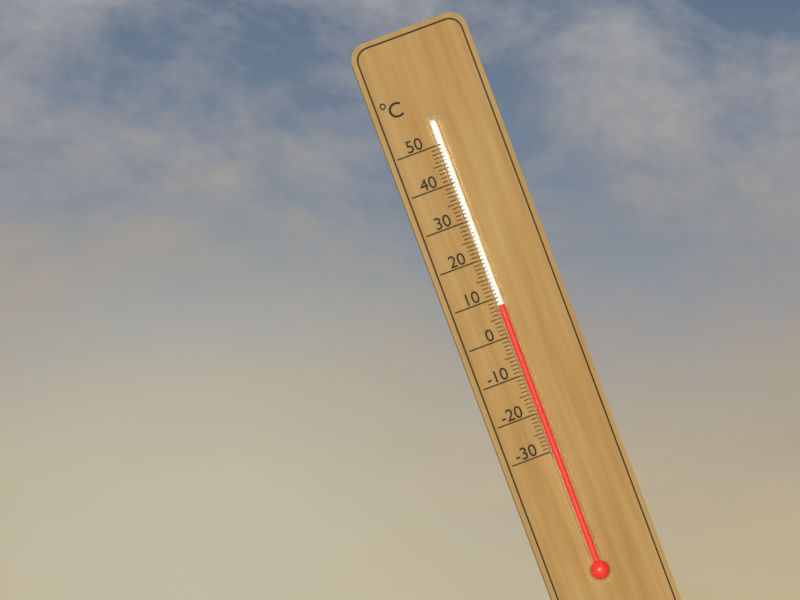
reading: 8 °C
